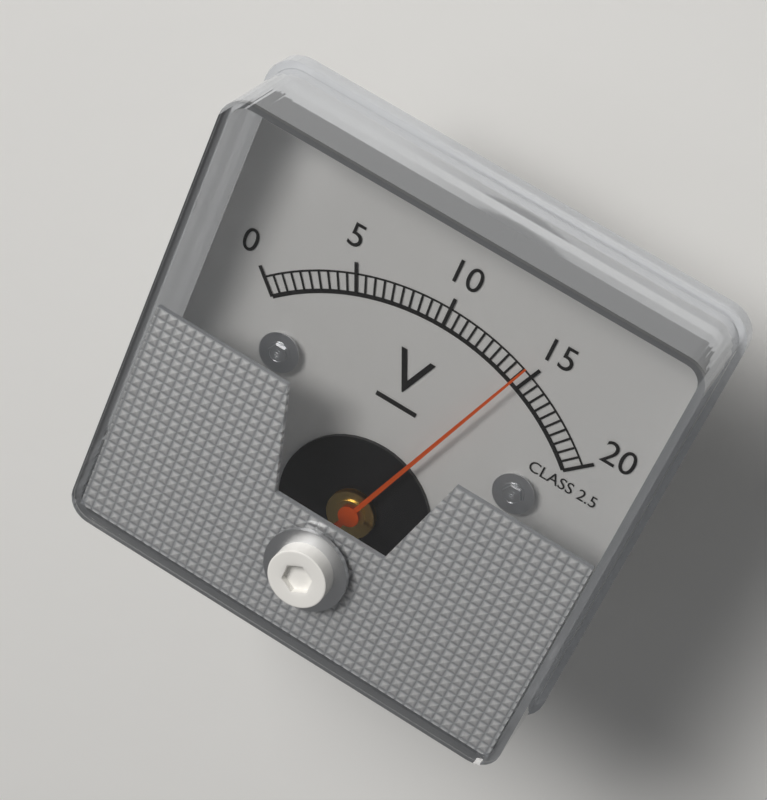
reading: 14.5 V
